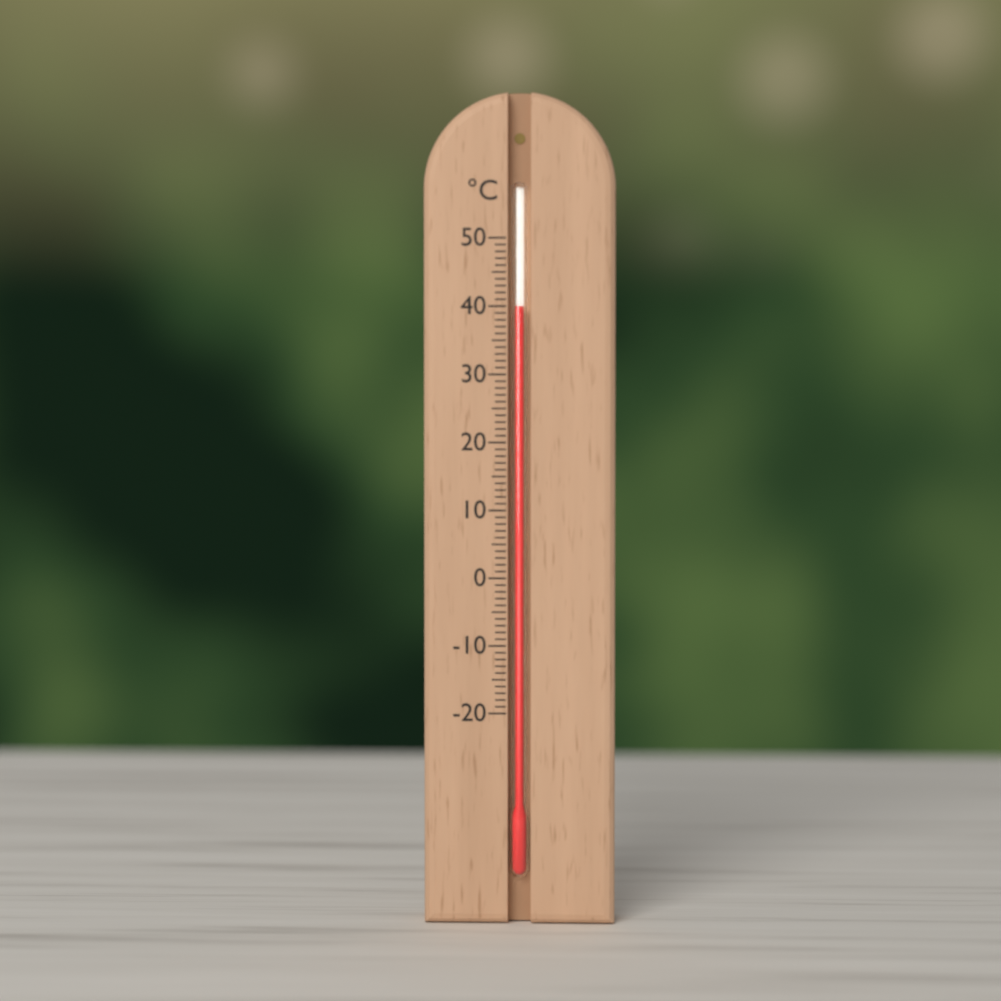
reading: 40 °C
